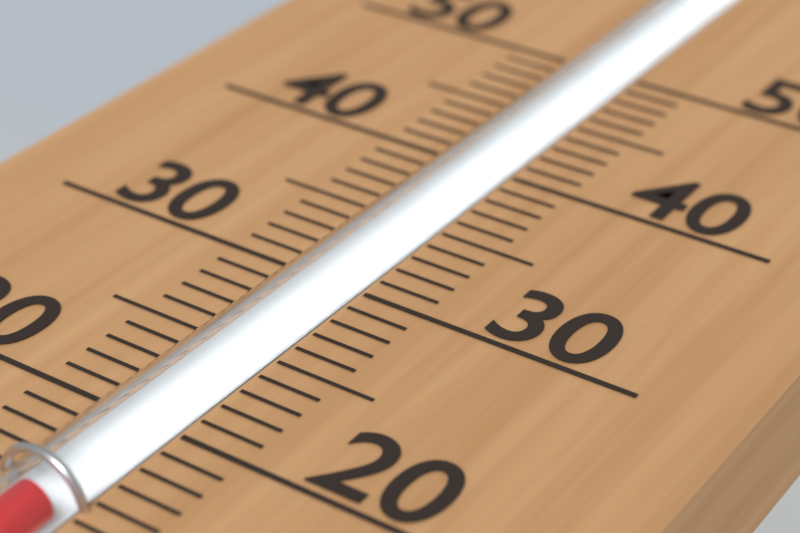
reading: 15 (no unit)
